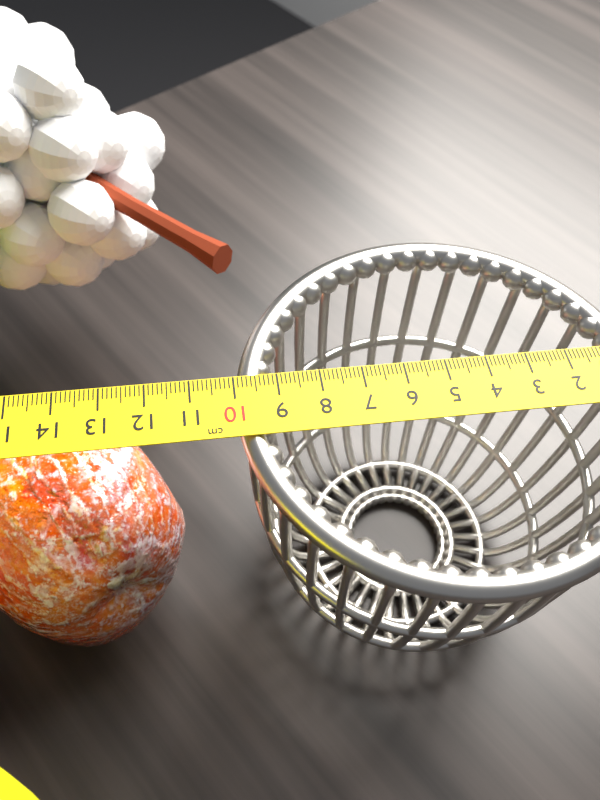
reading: 10.0 cm
